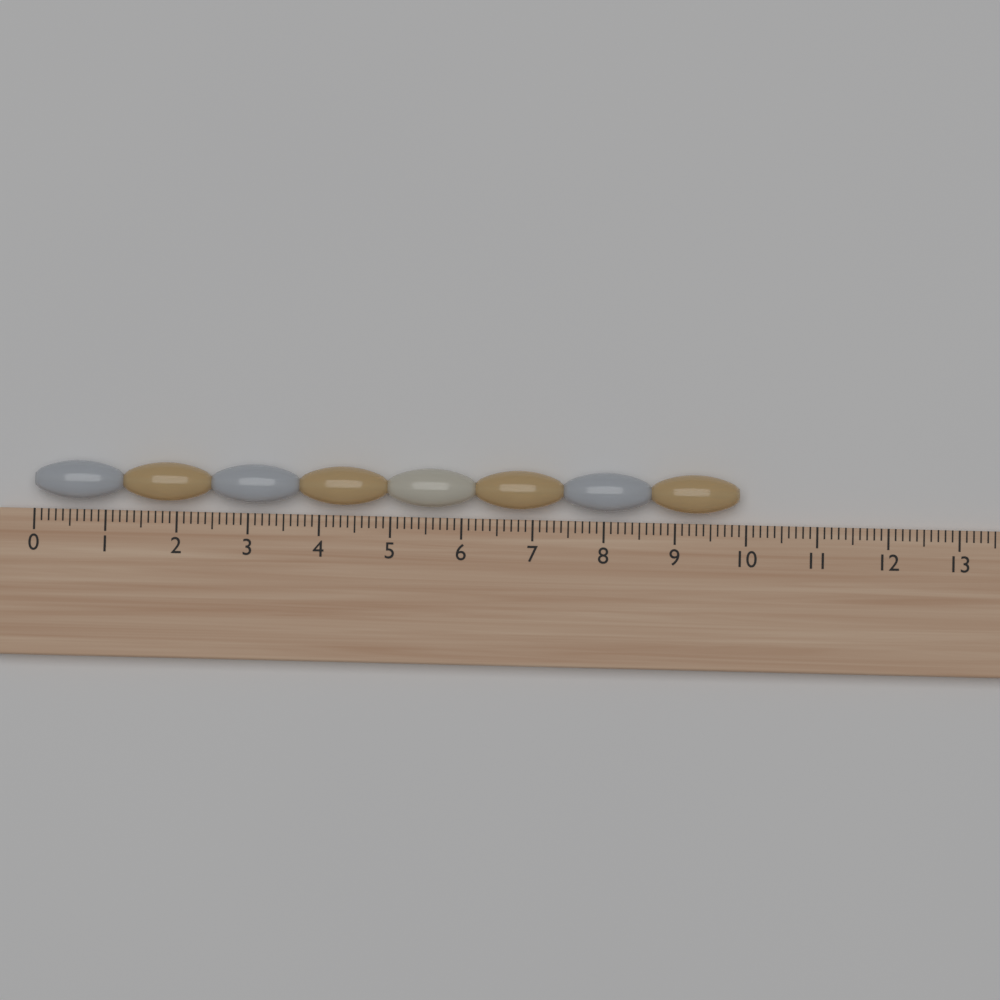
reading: 9.9 (no unit)
